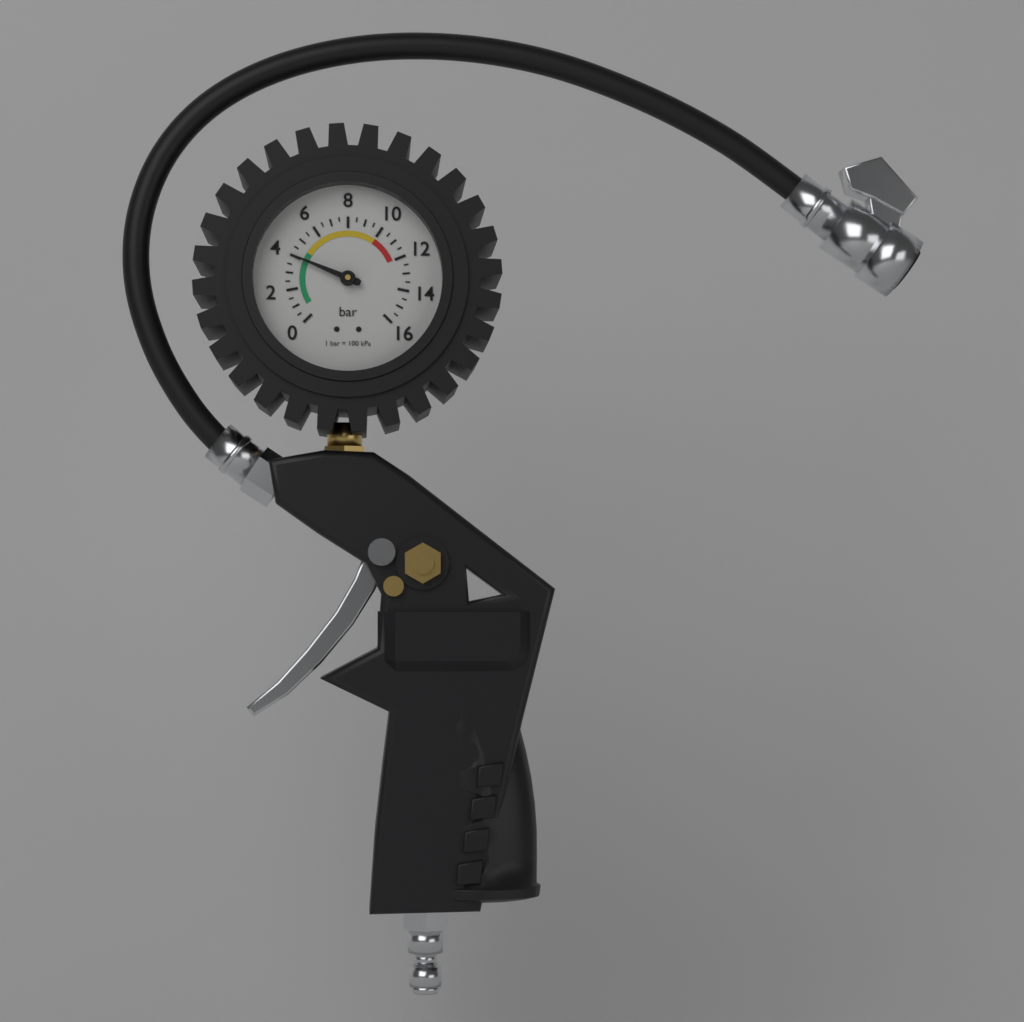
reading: 4.0 bar
